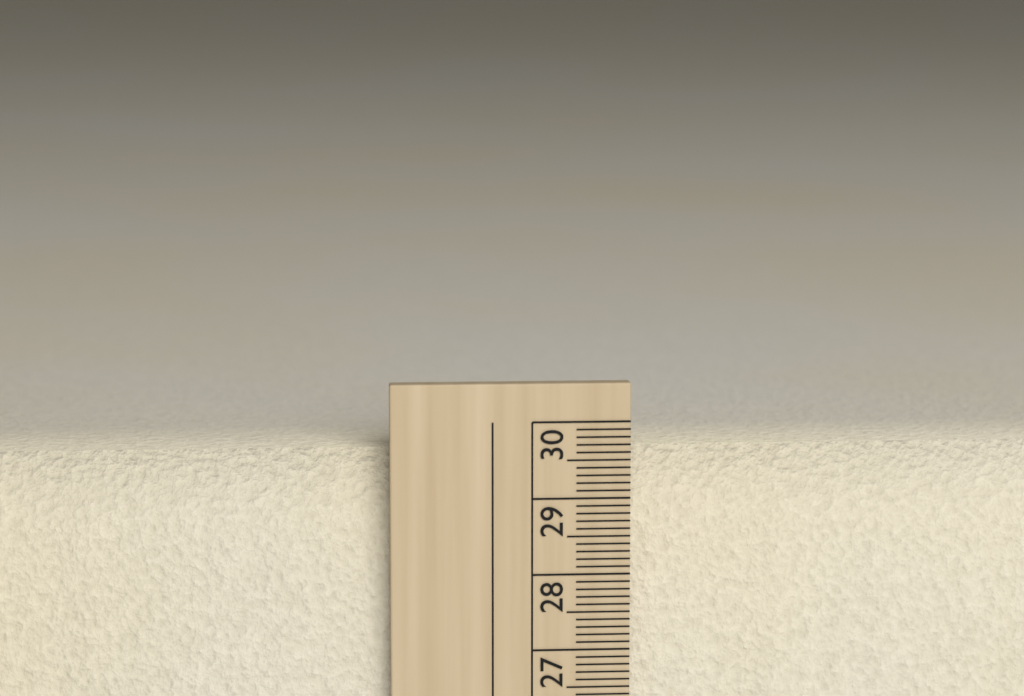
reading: 29.6 cm
